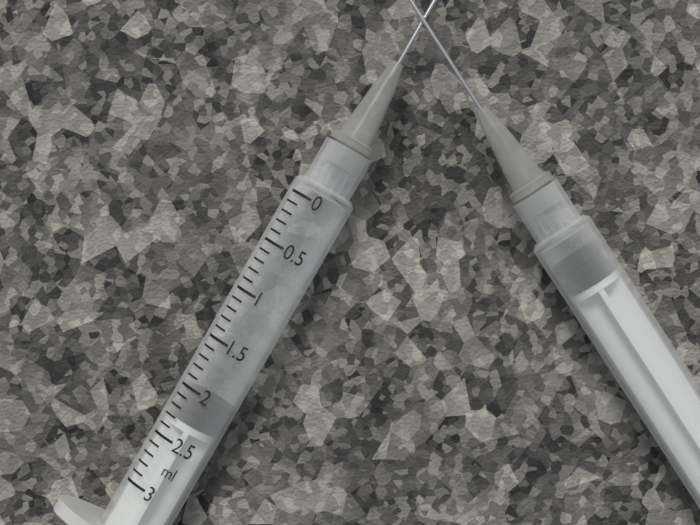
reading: 2.0 ml
